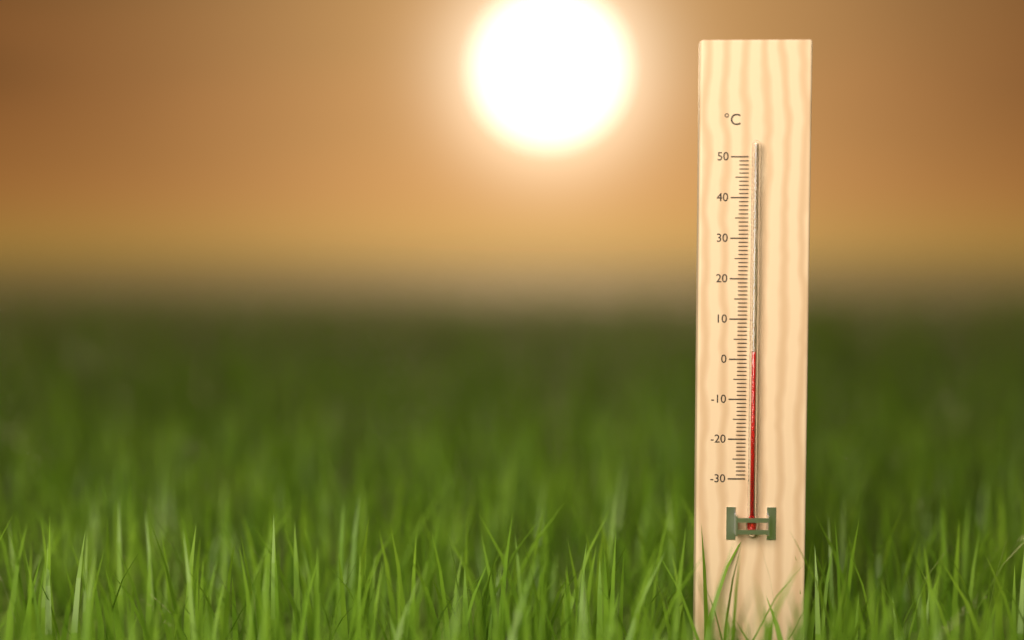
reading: 2 °C
